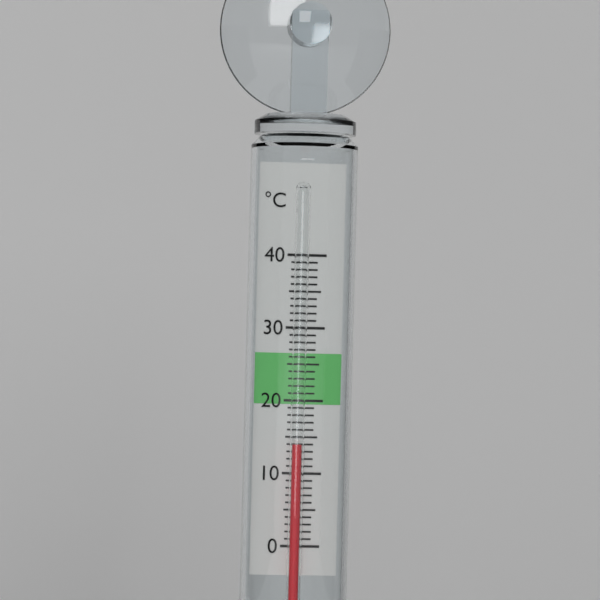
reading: 14 °C
